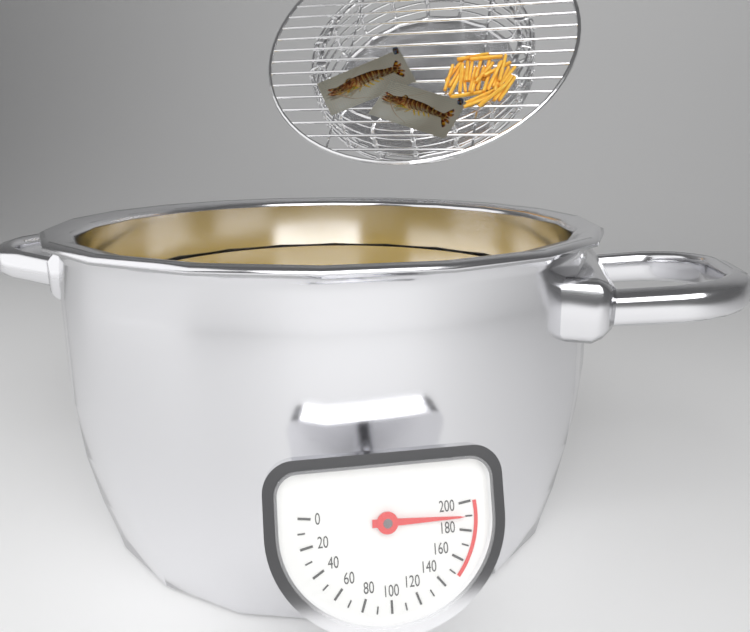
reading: 190 (no unit)
